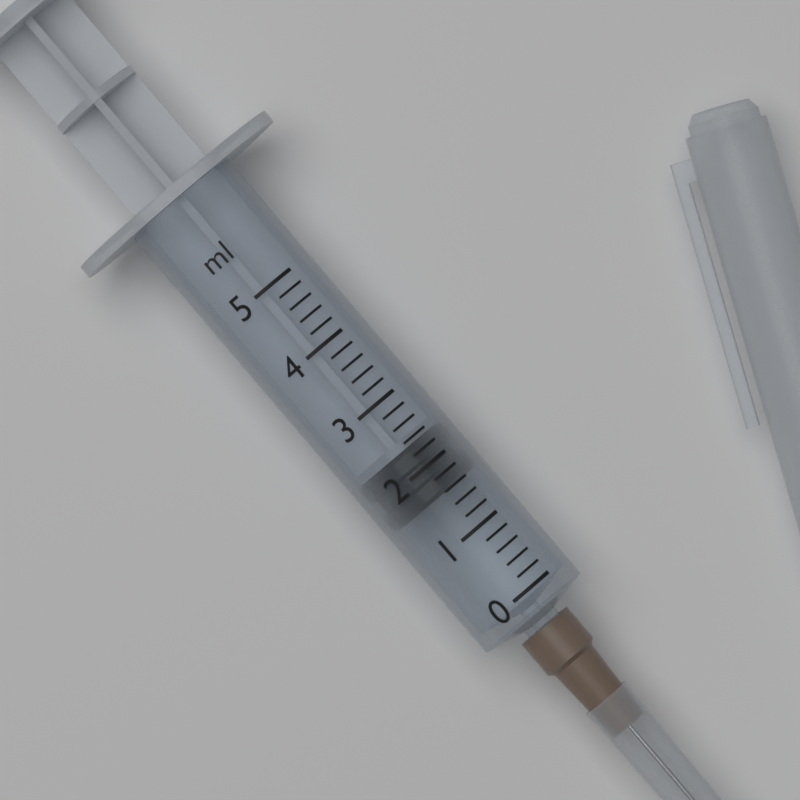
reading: 1.6 ml
